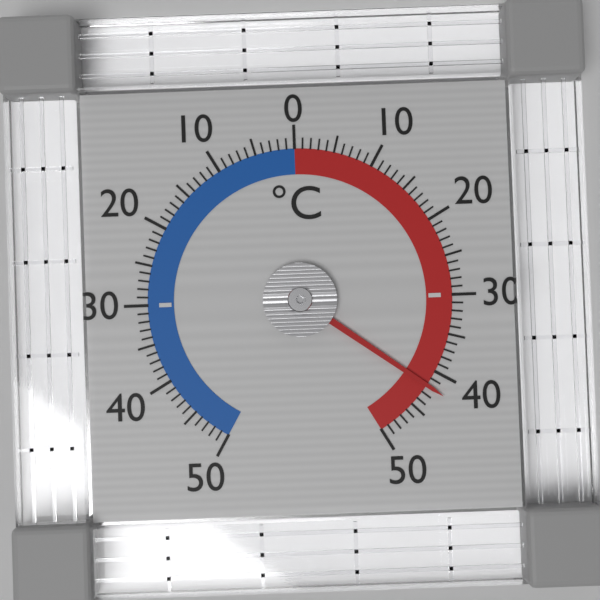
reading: 42 °C
